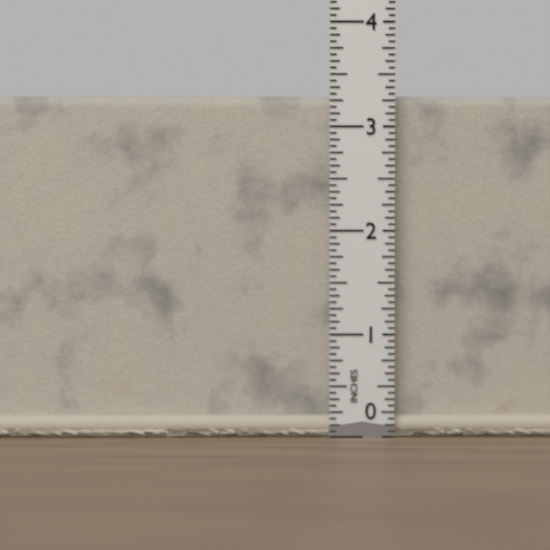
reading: 3.3125 in
